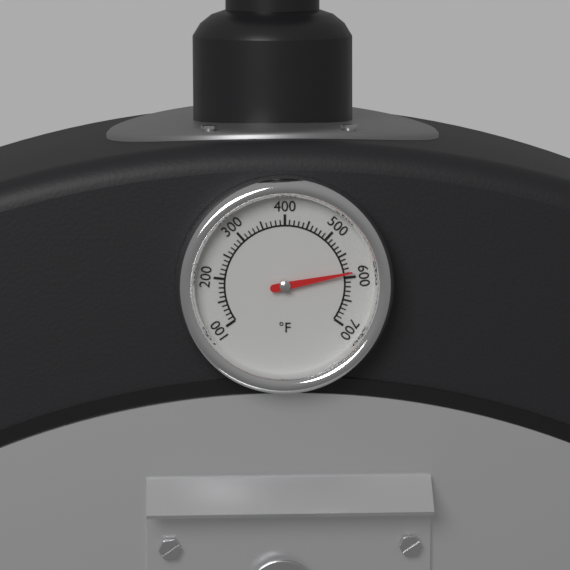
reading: 590 °F
